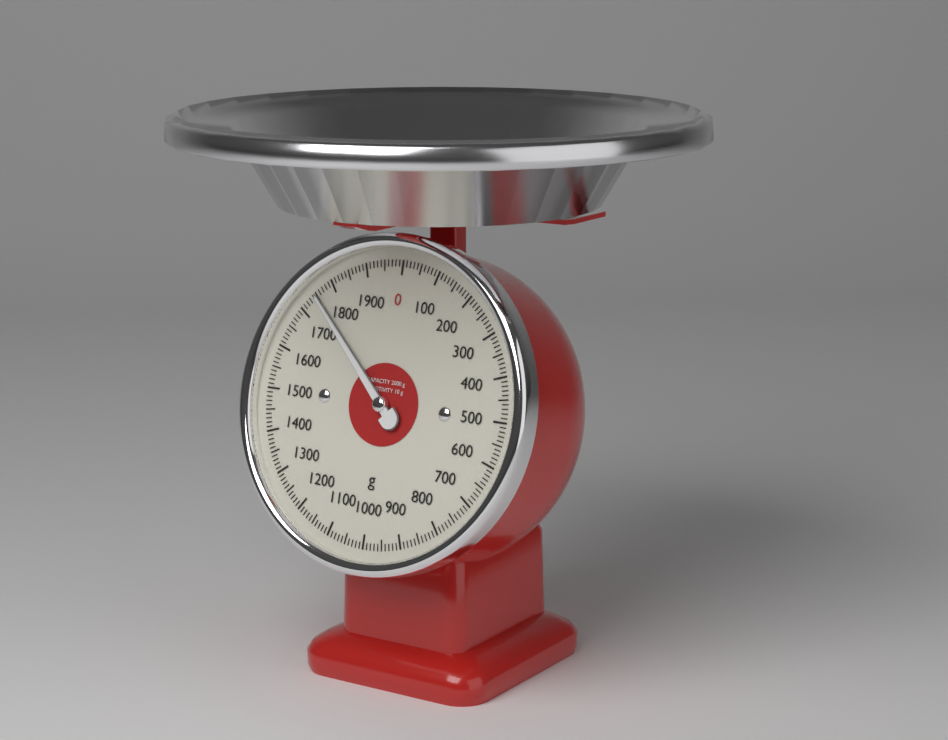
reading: 1750 g
